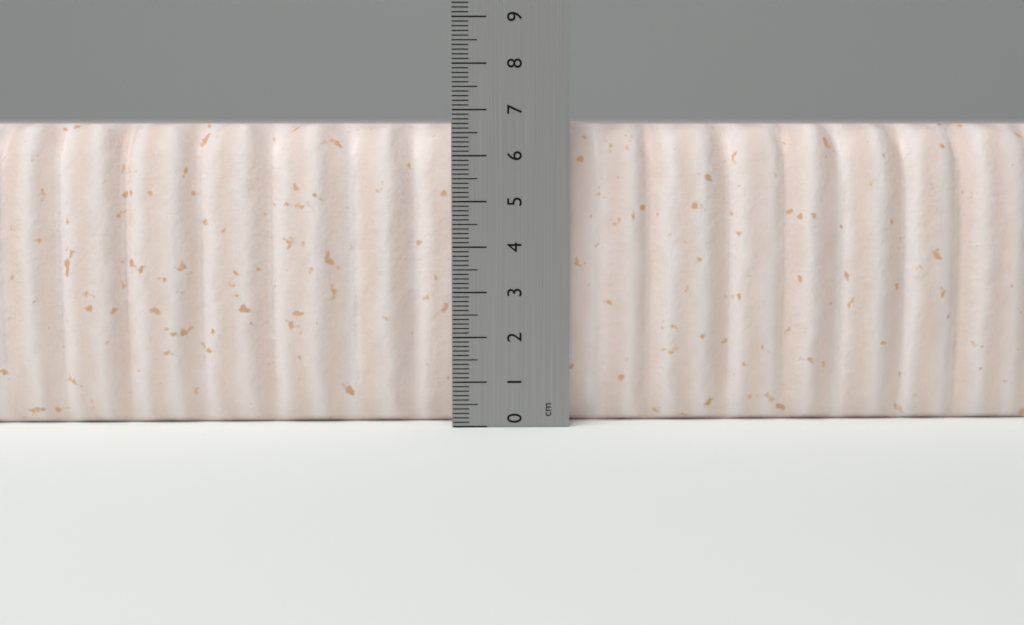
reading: 6.7 cm
